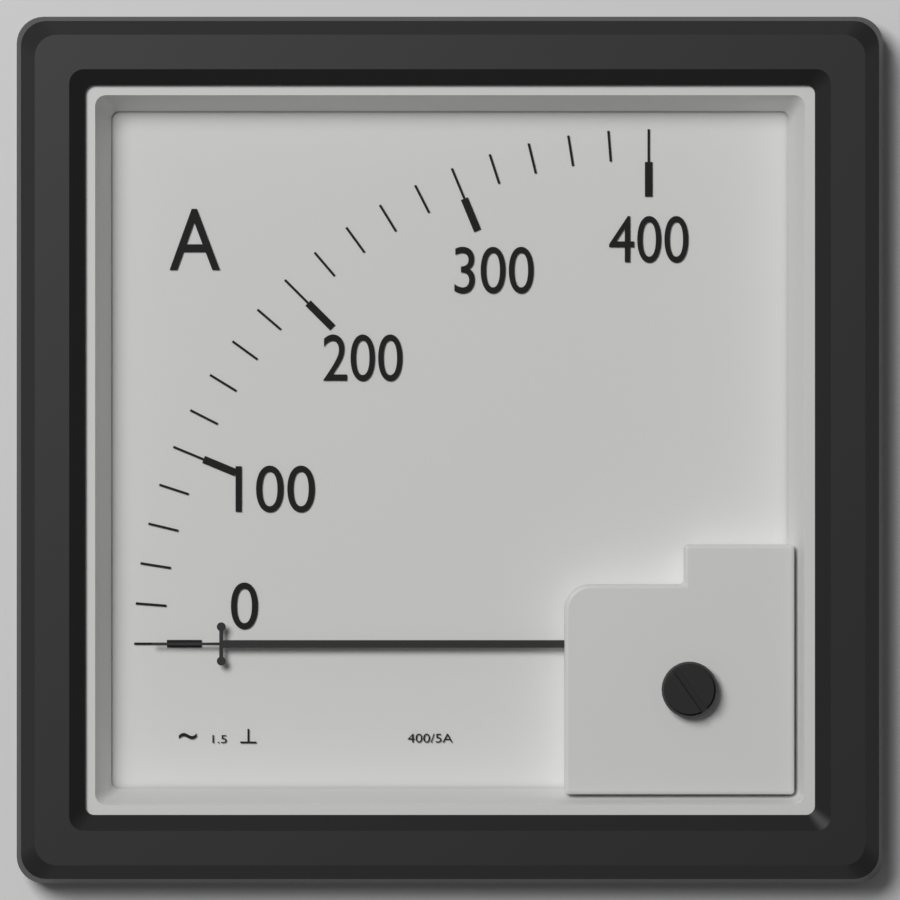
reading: 0 A
